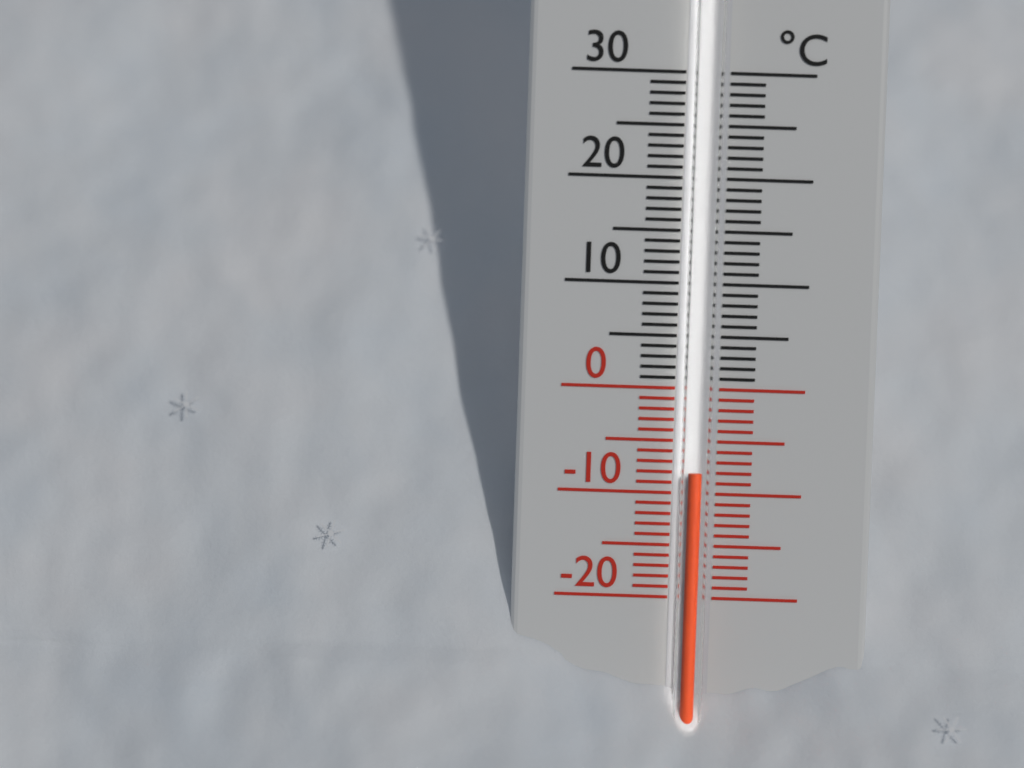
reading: -8 °C
